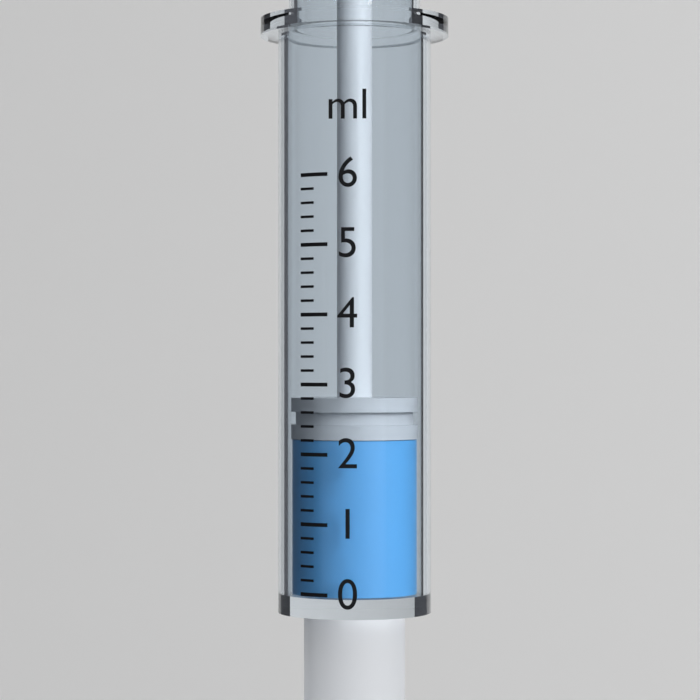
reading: 2.2 ml
